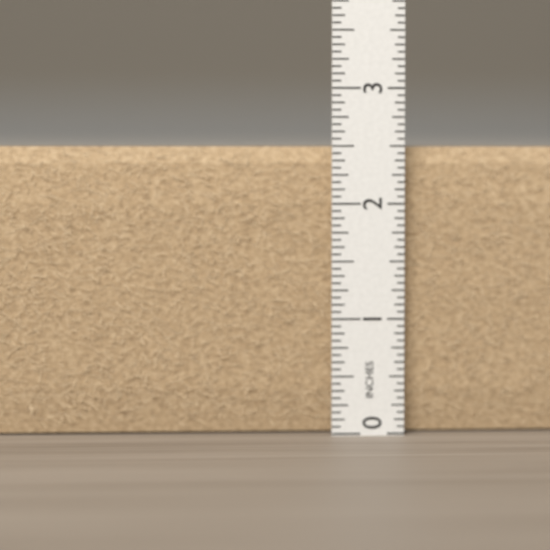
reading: 2.5000 in
